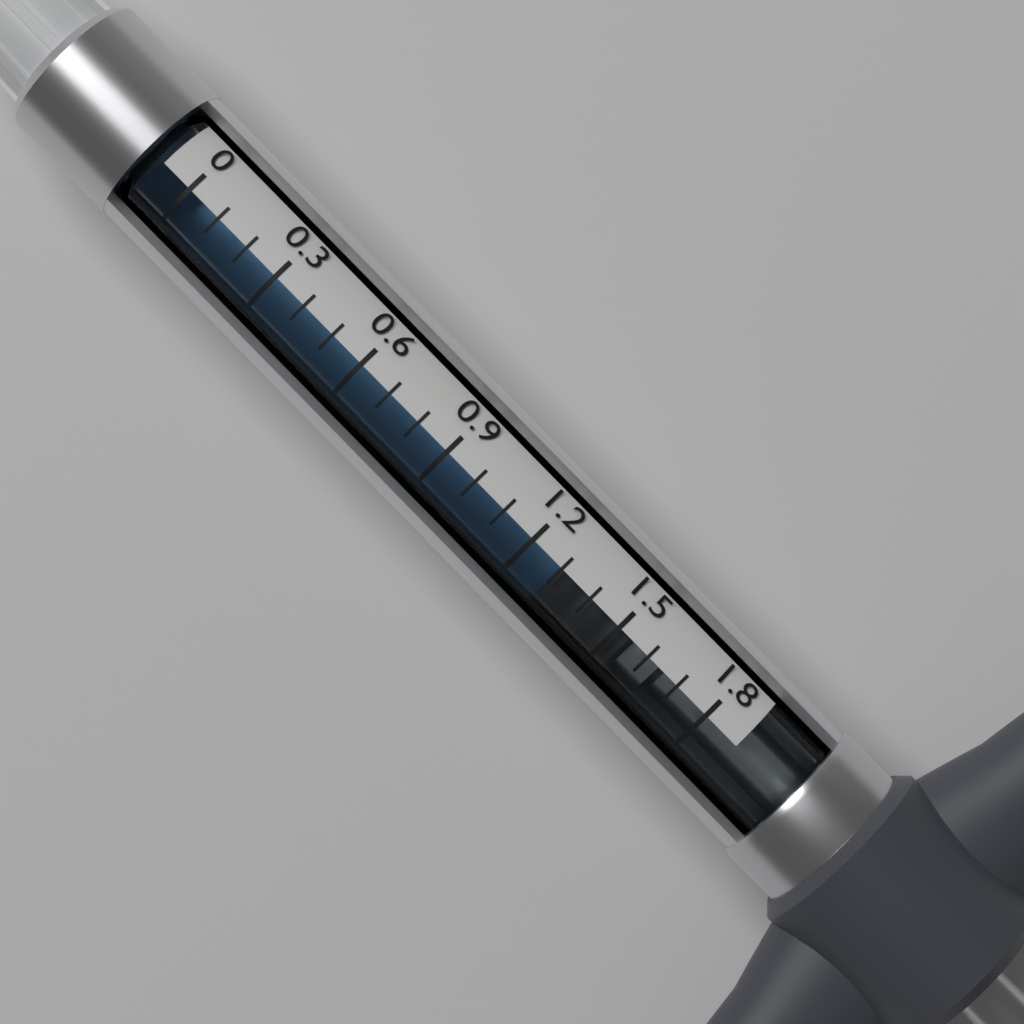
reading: 1.3 (no unit)
